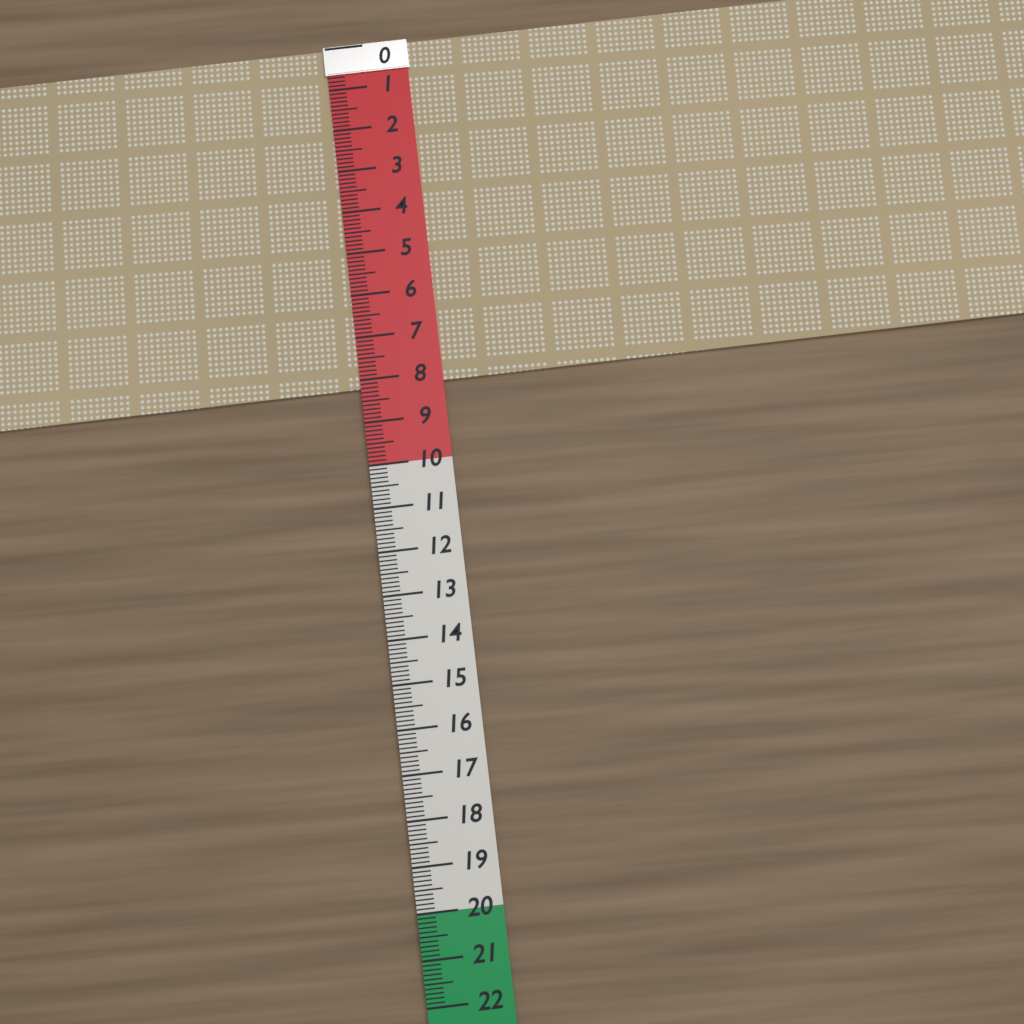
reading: 8.2 (no unit)
